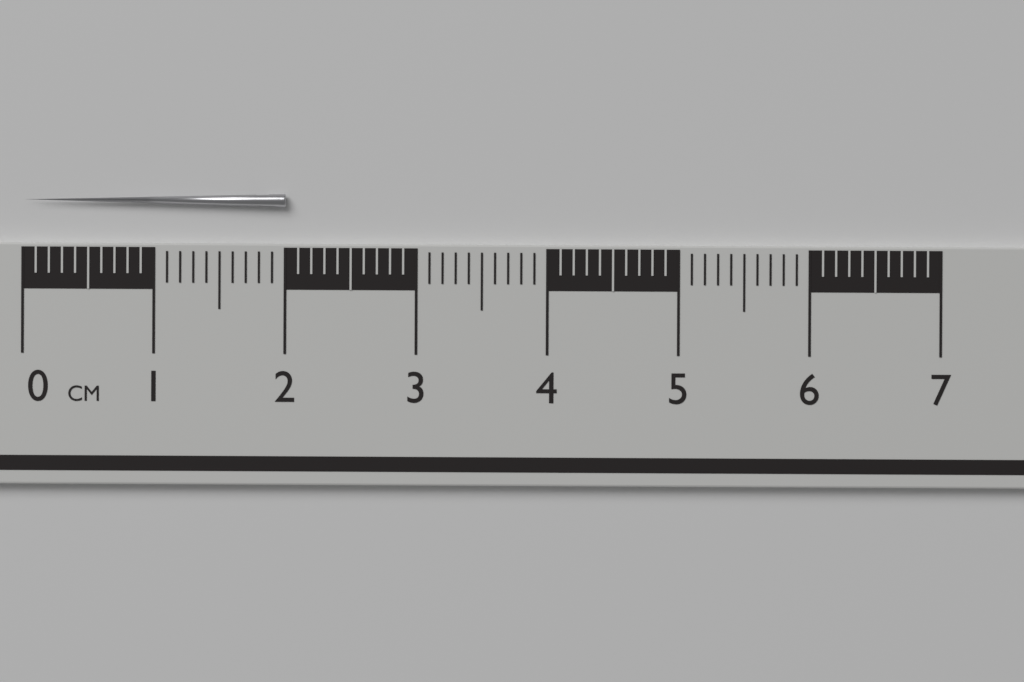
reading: 2.0 cm
